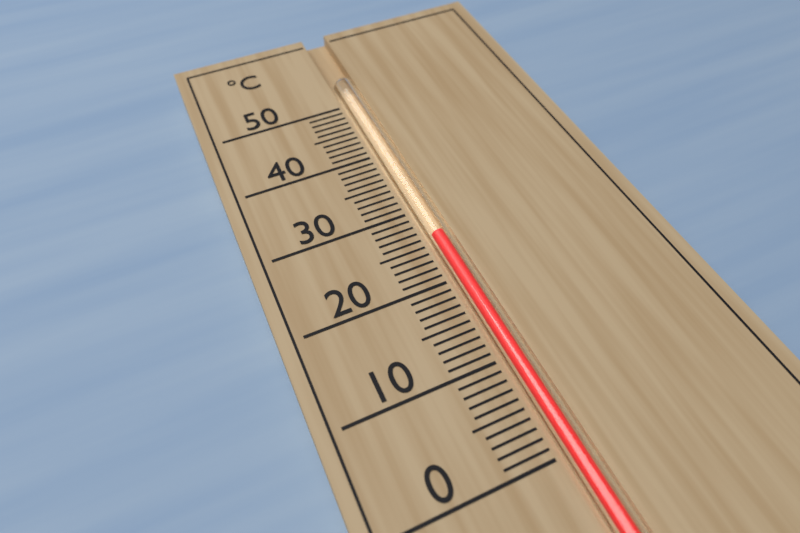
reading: 26 °C
